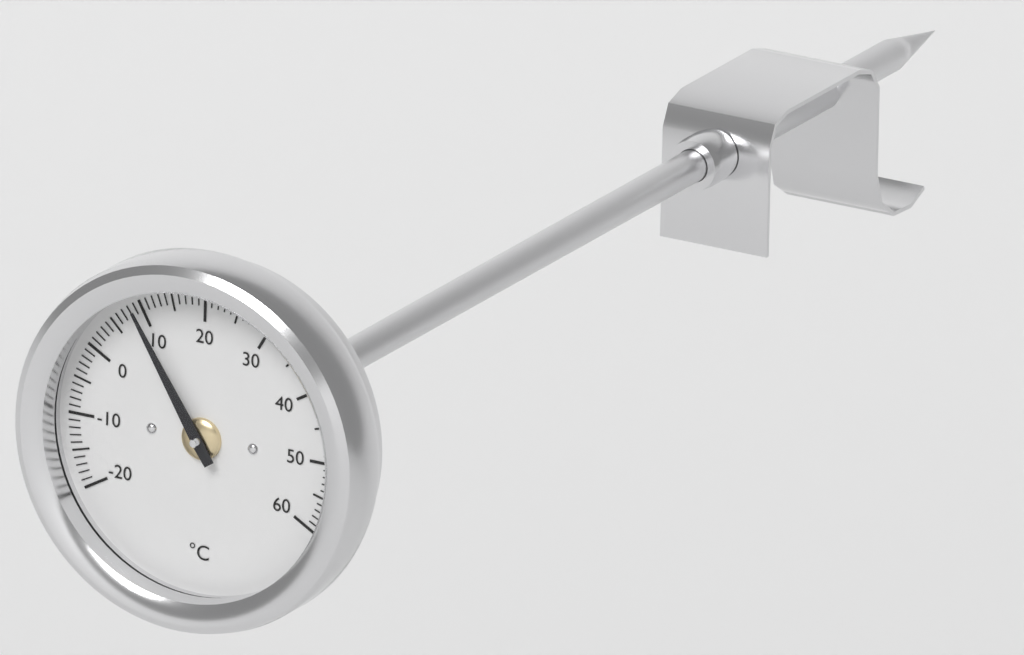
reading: 9 °C
